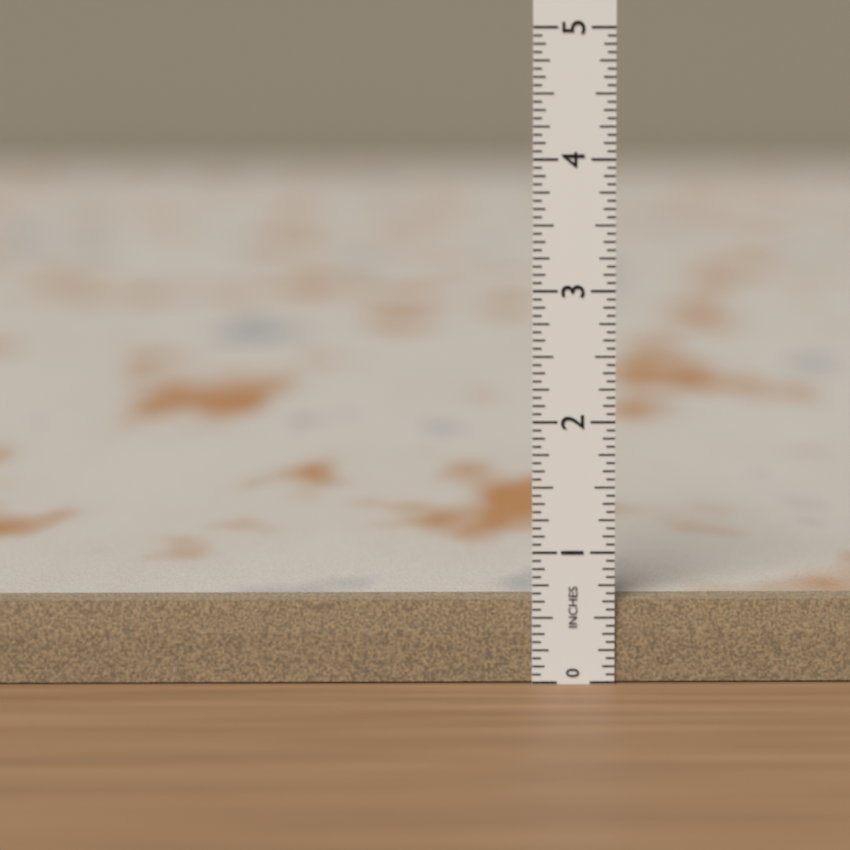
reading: 0.6250 in
